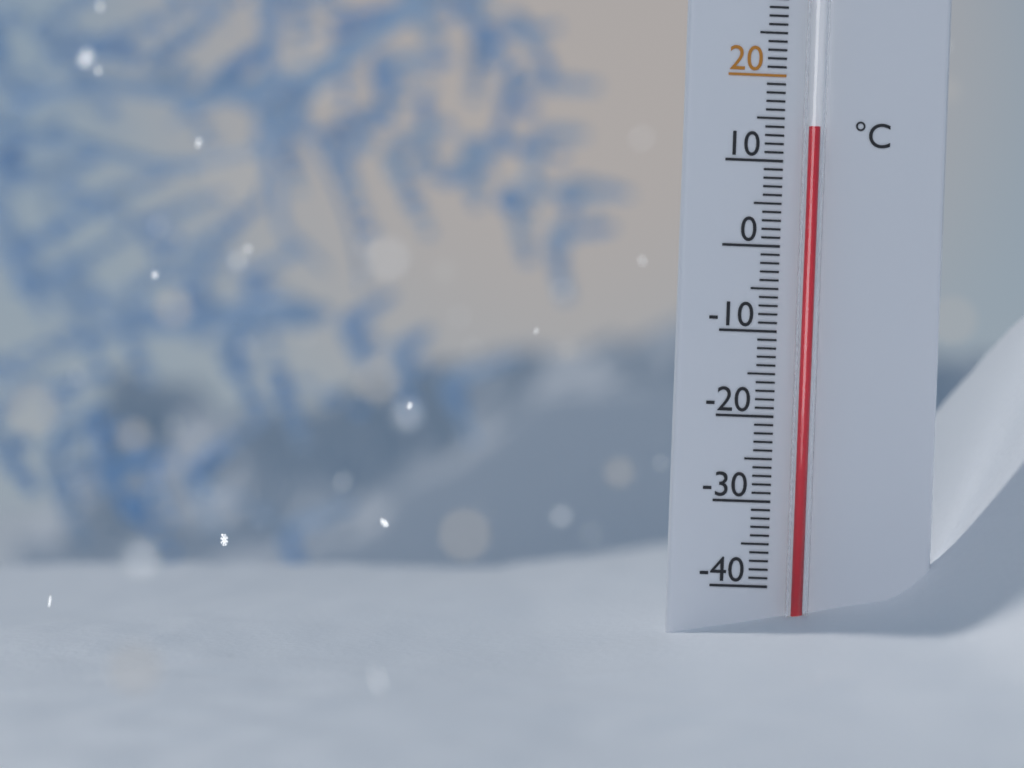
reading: 14 °C
